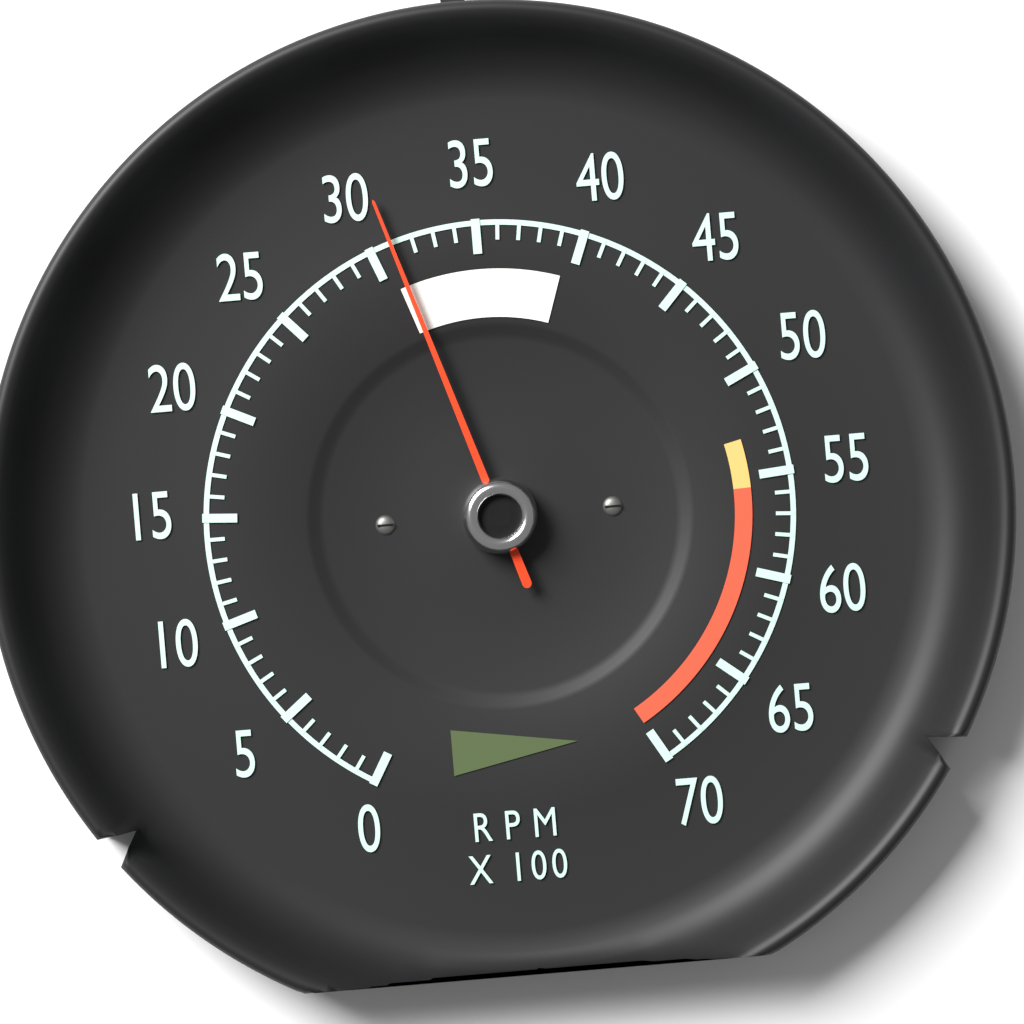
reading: 3100 RPM
